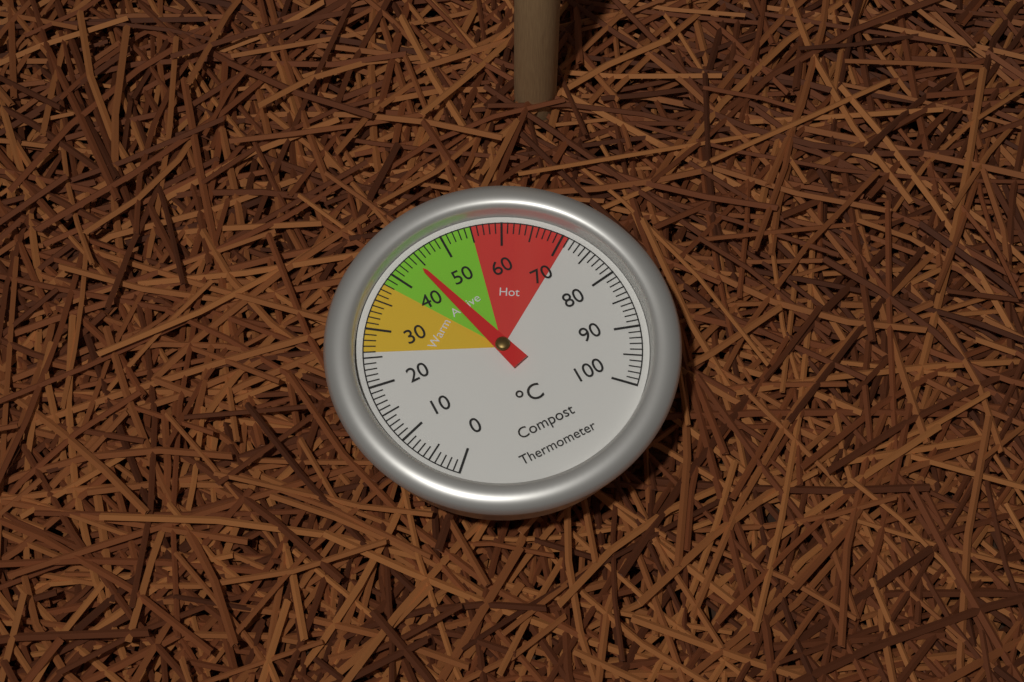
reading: 44 °C
